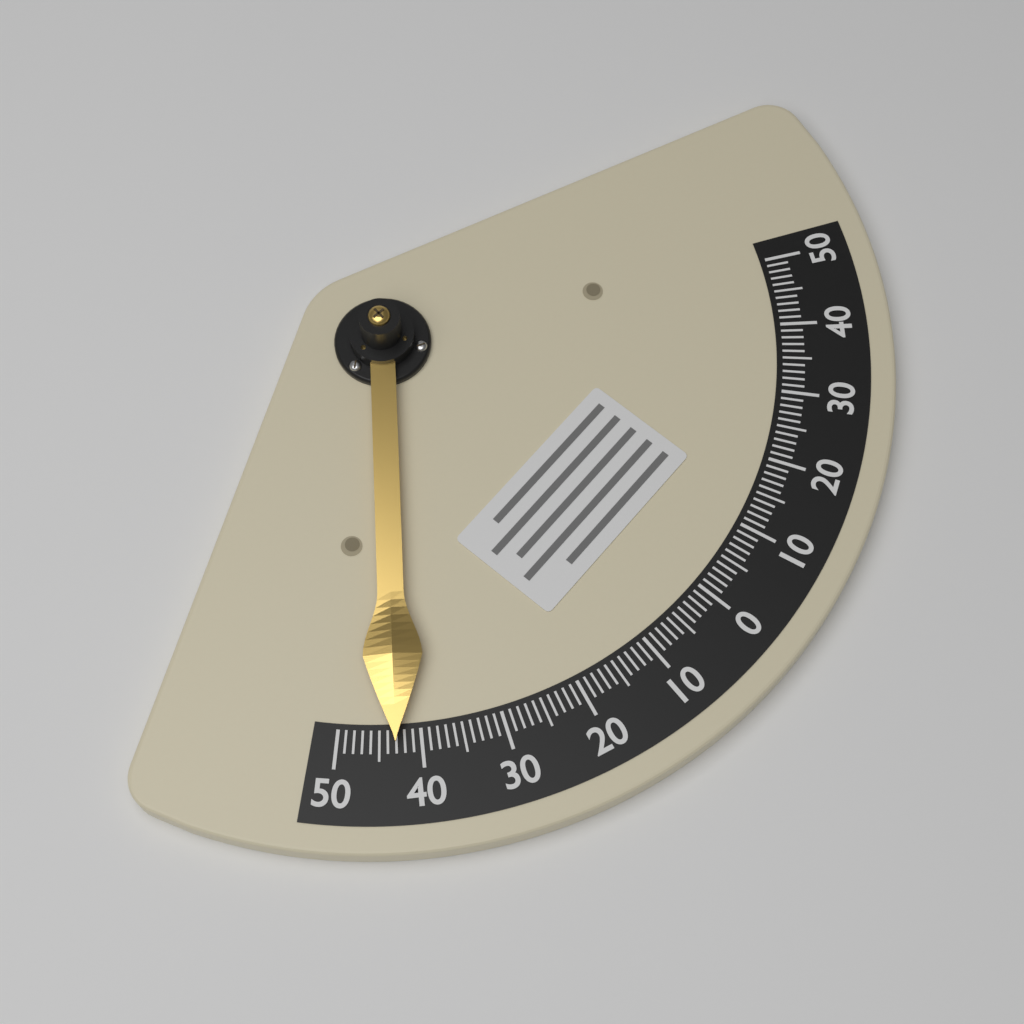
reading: -43 (no unit)
